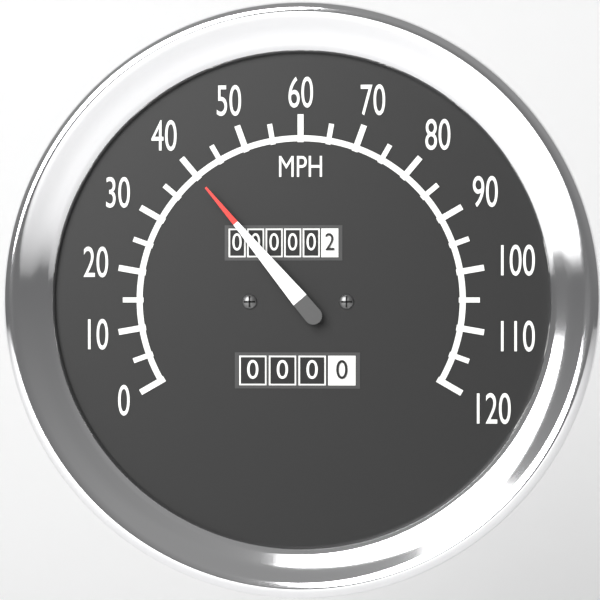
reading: 40 MPH
